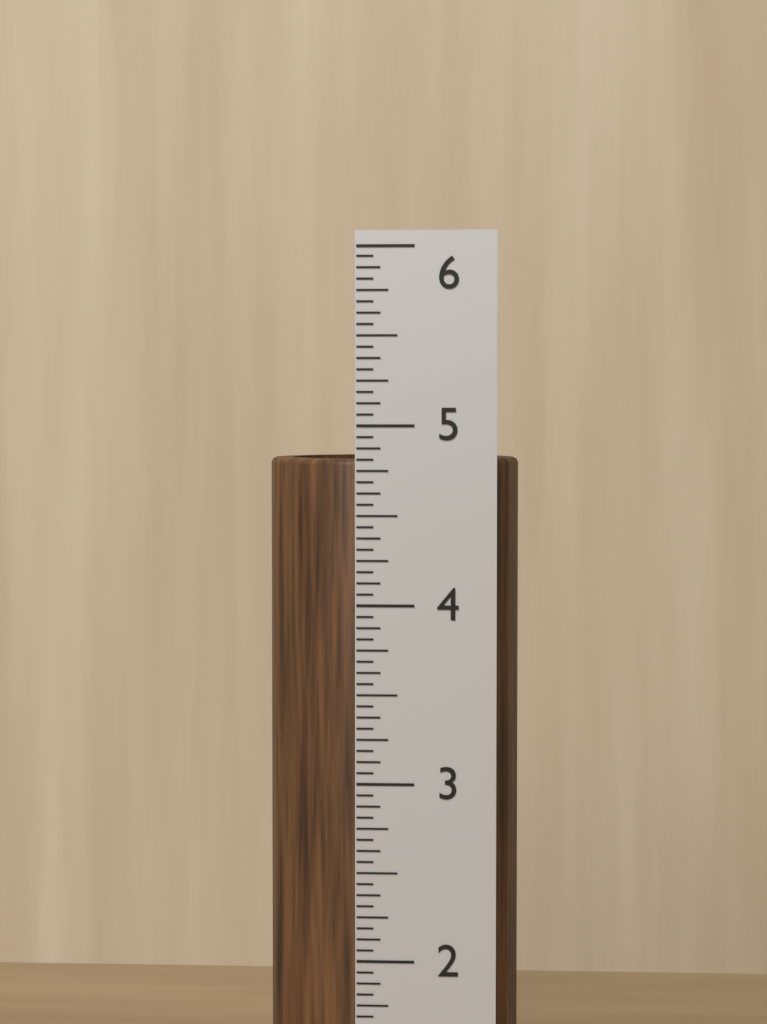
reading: 4.8125 in
